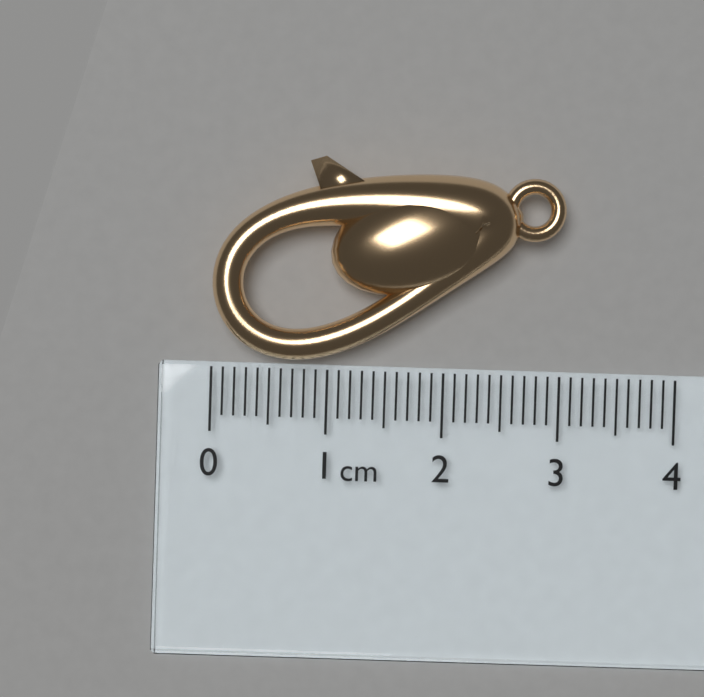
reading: 3.0 cm
